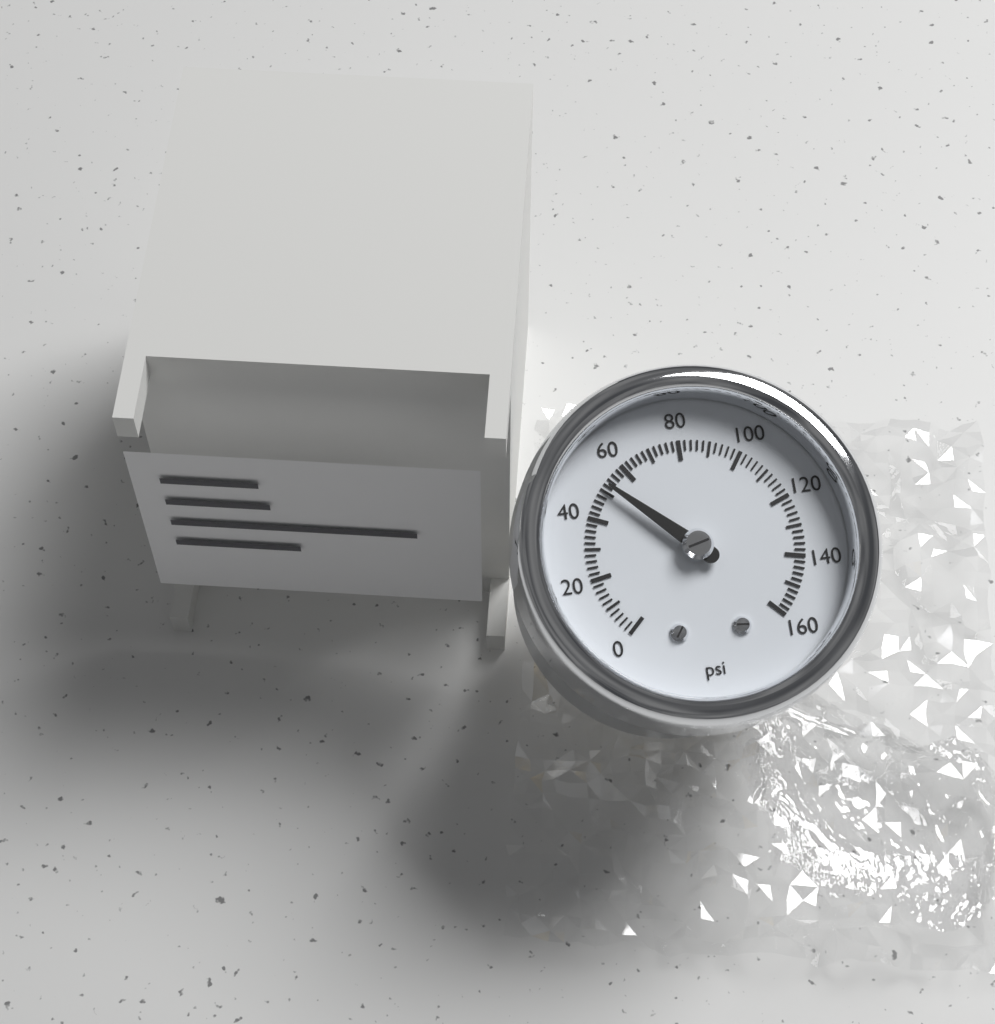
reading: 52 psi
